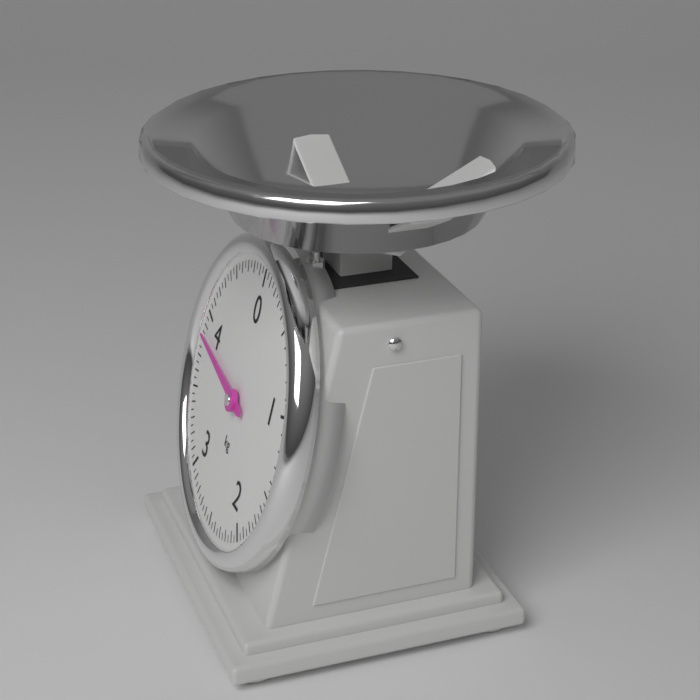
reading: 3.85 kg
